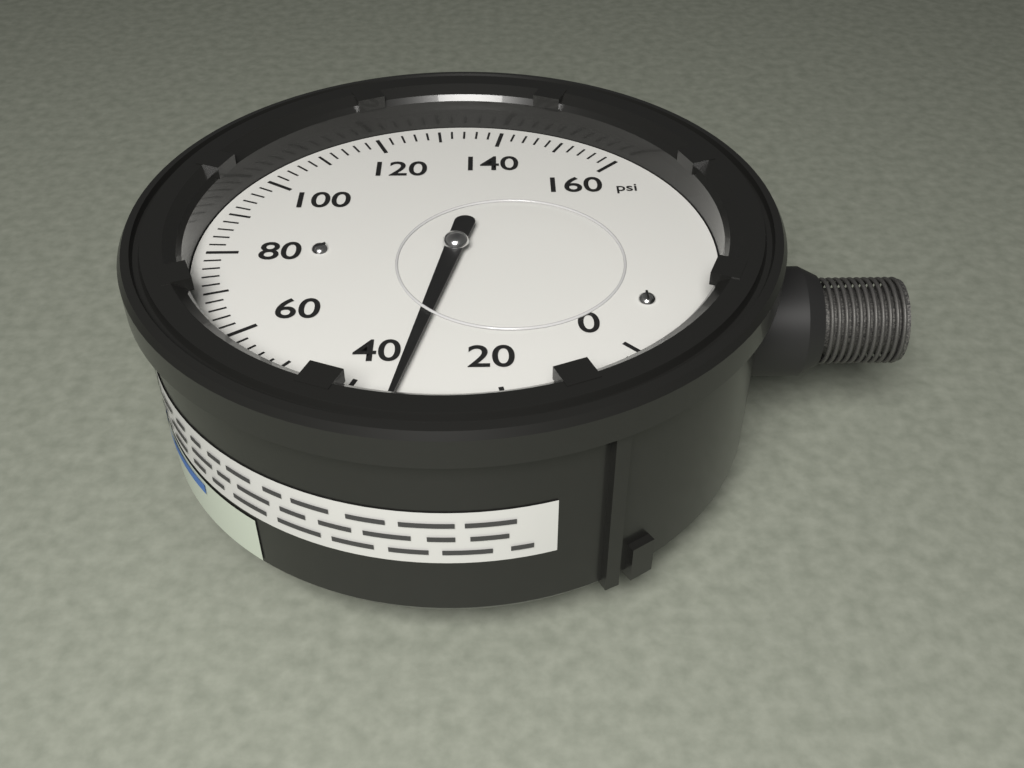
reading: 34 psi
